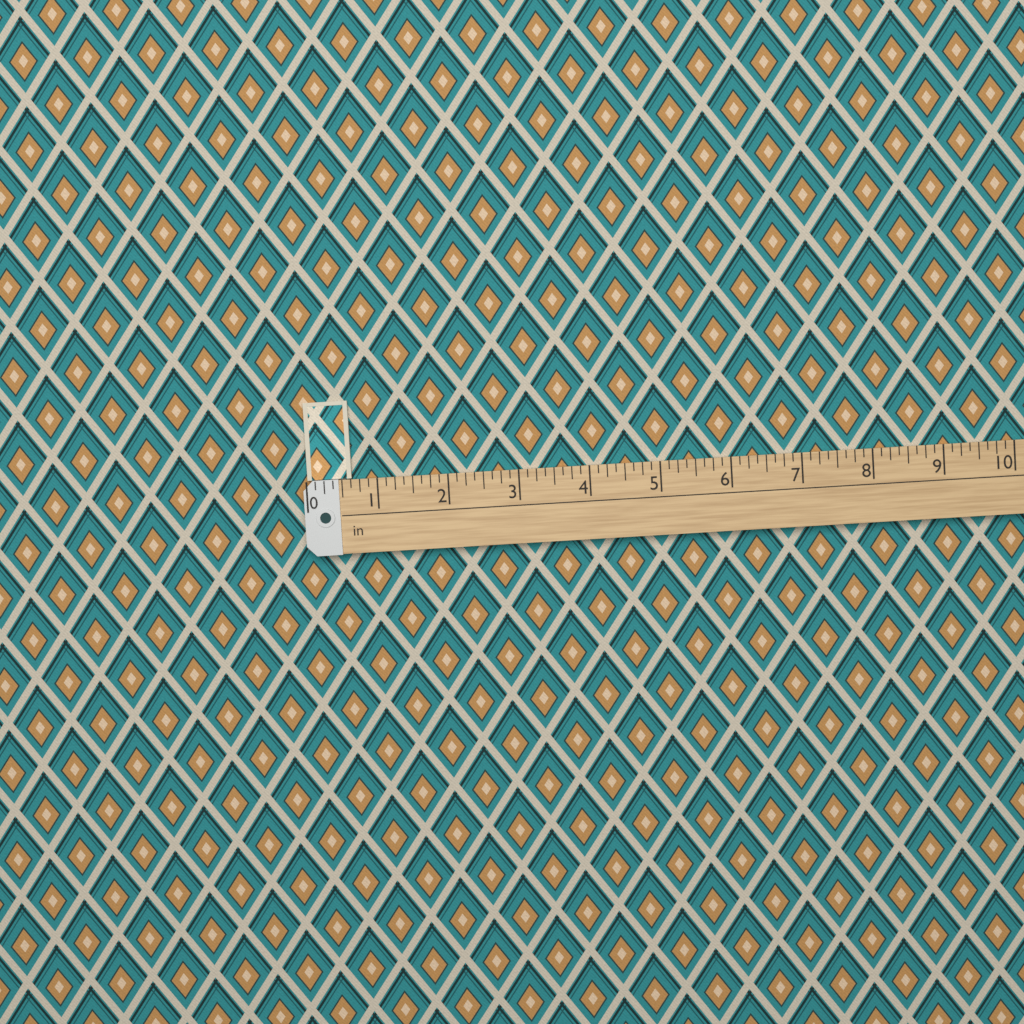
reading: 0.625 in
